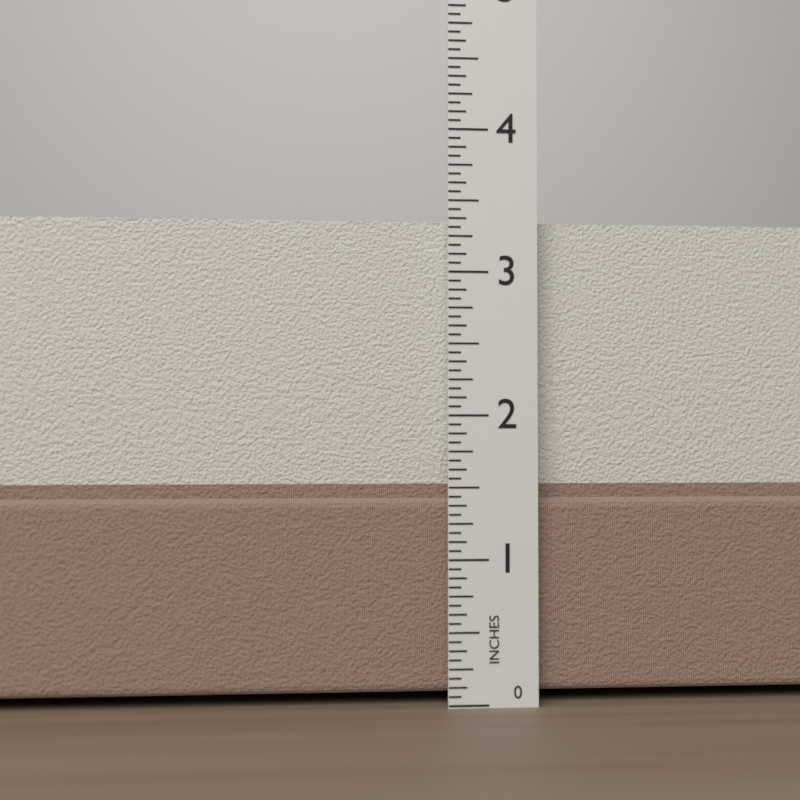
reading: 3.3750 in
